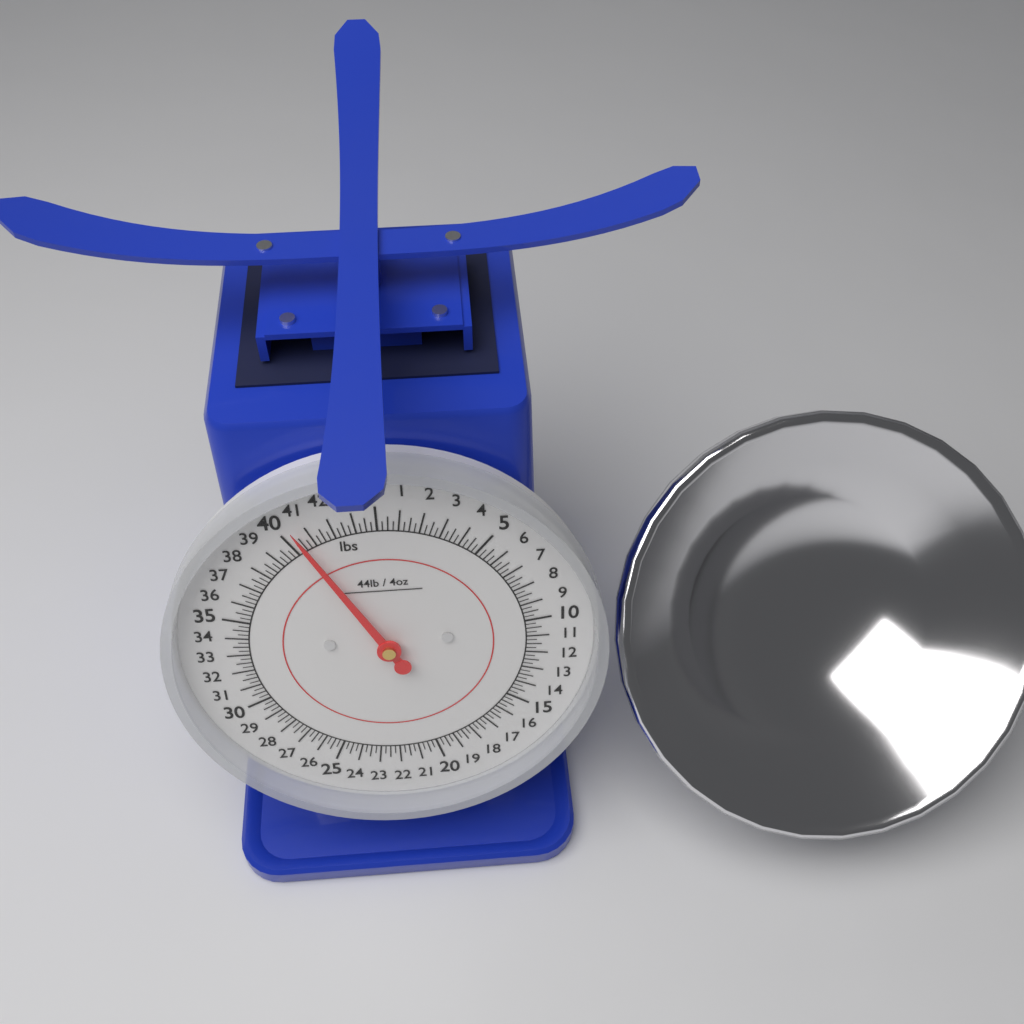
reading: 40.50 lbs
